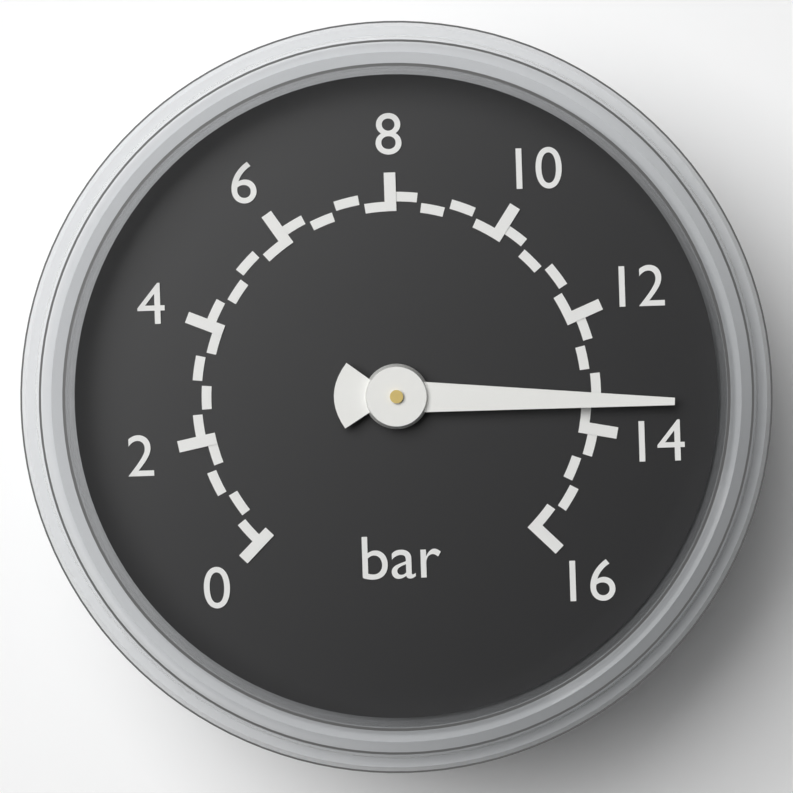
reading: 13.5 bar
